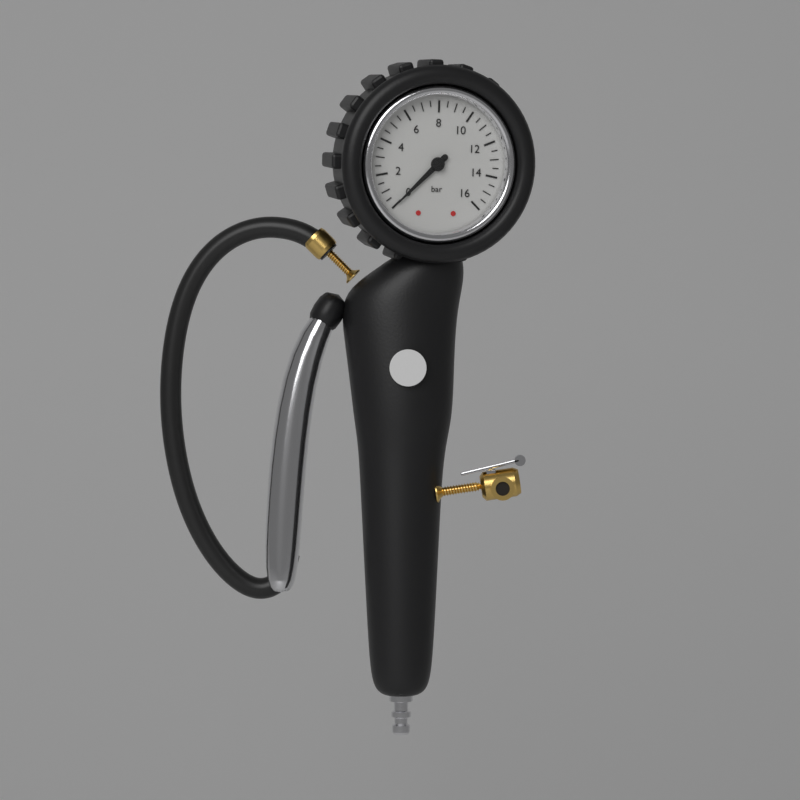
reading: 0.0 bar
